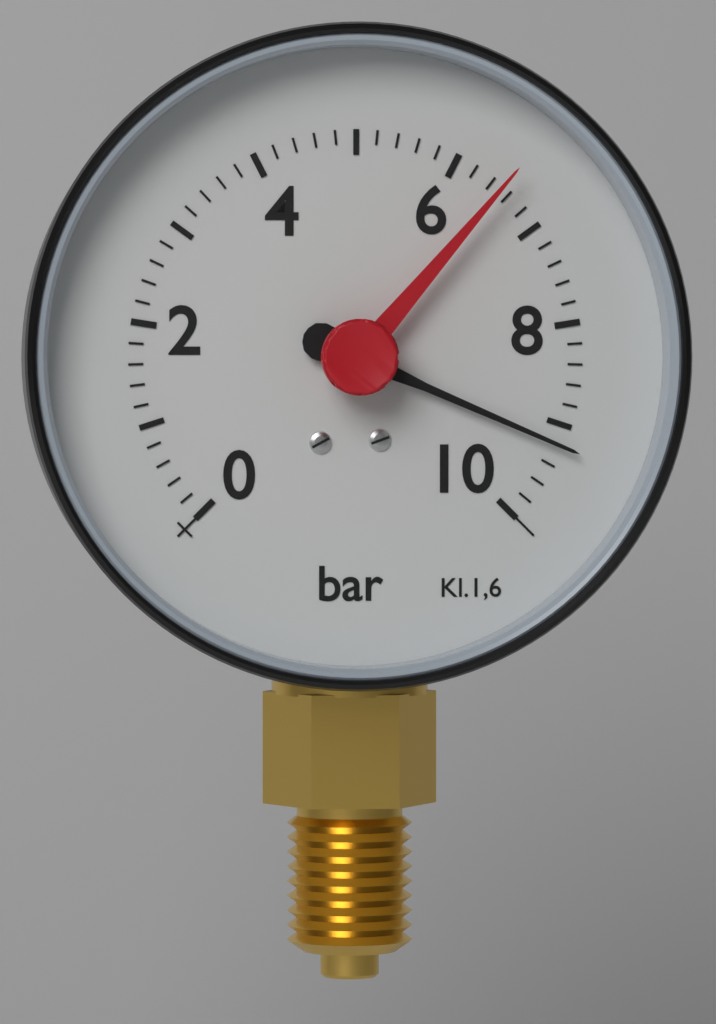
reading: 9.2 bar
